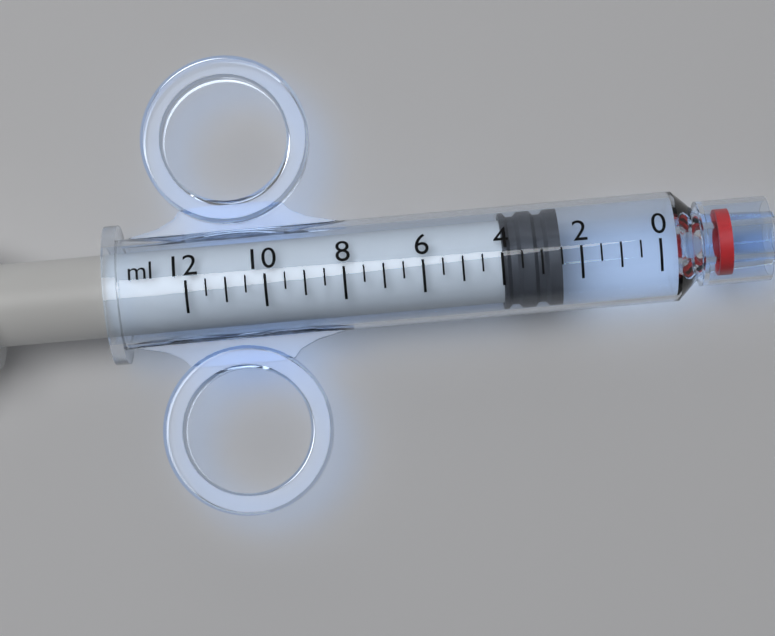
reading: 2.5 ml
